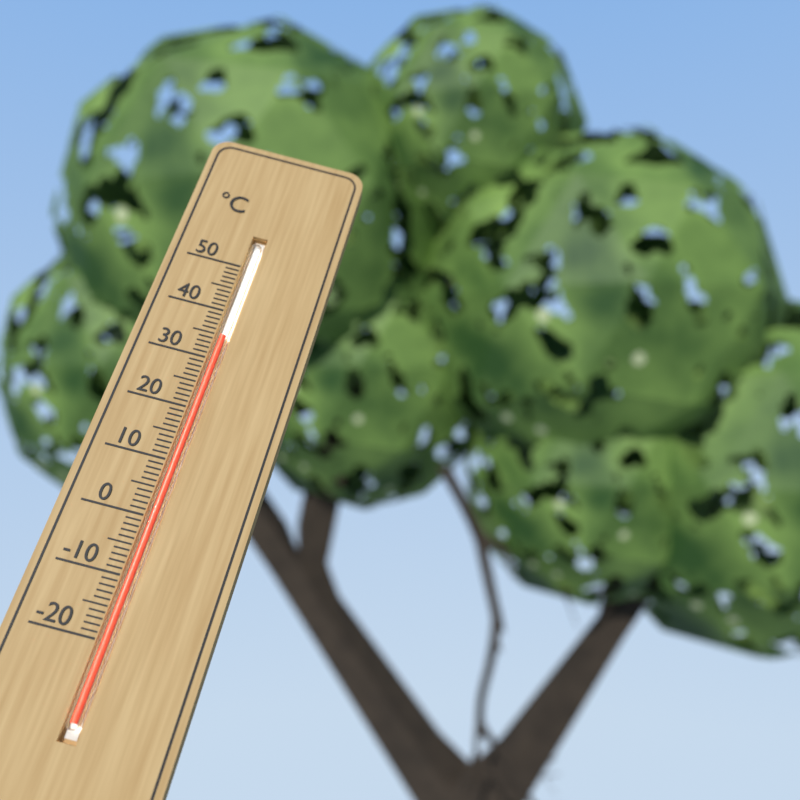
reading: 35 °C
